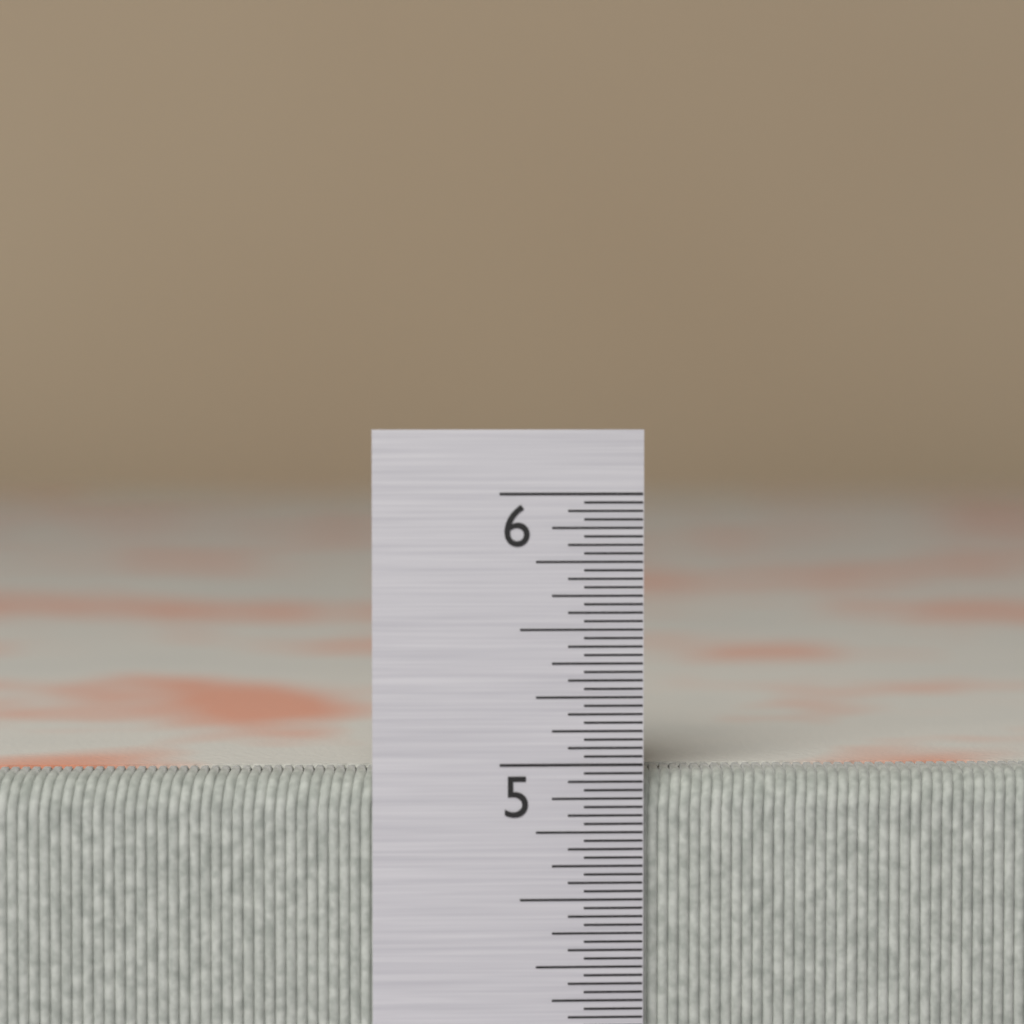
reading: 4.96875 in
